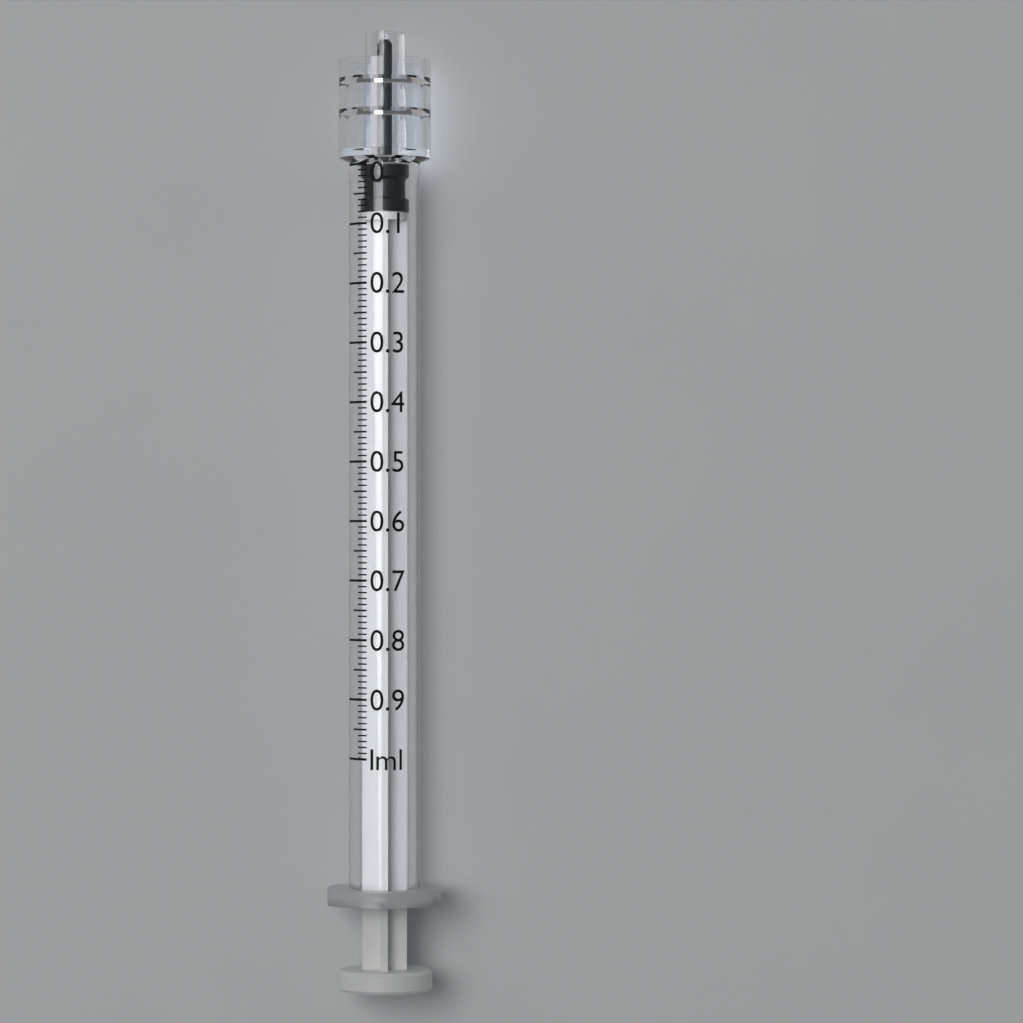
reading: 0.00 ml
